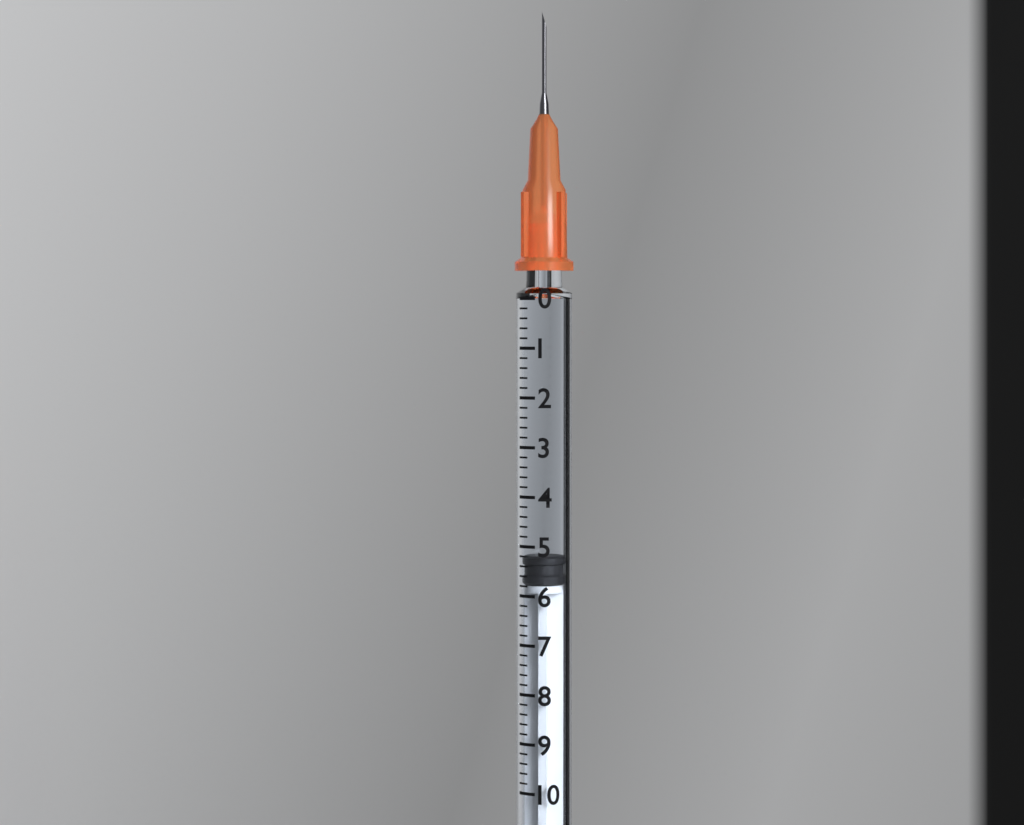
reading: 5.2 (no unit)
